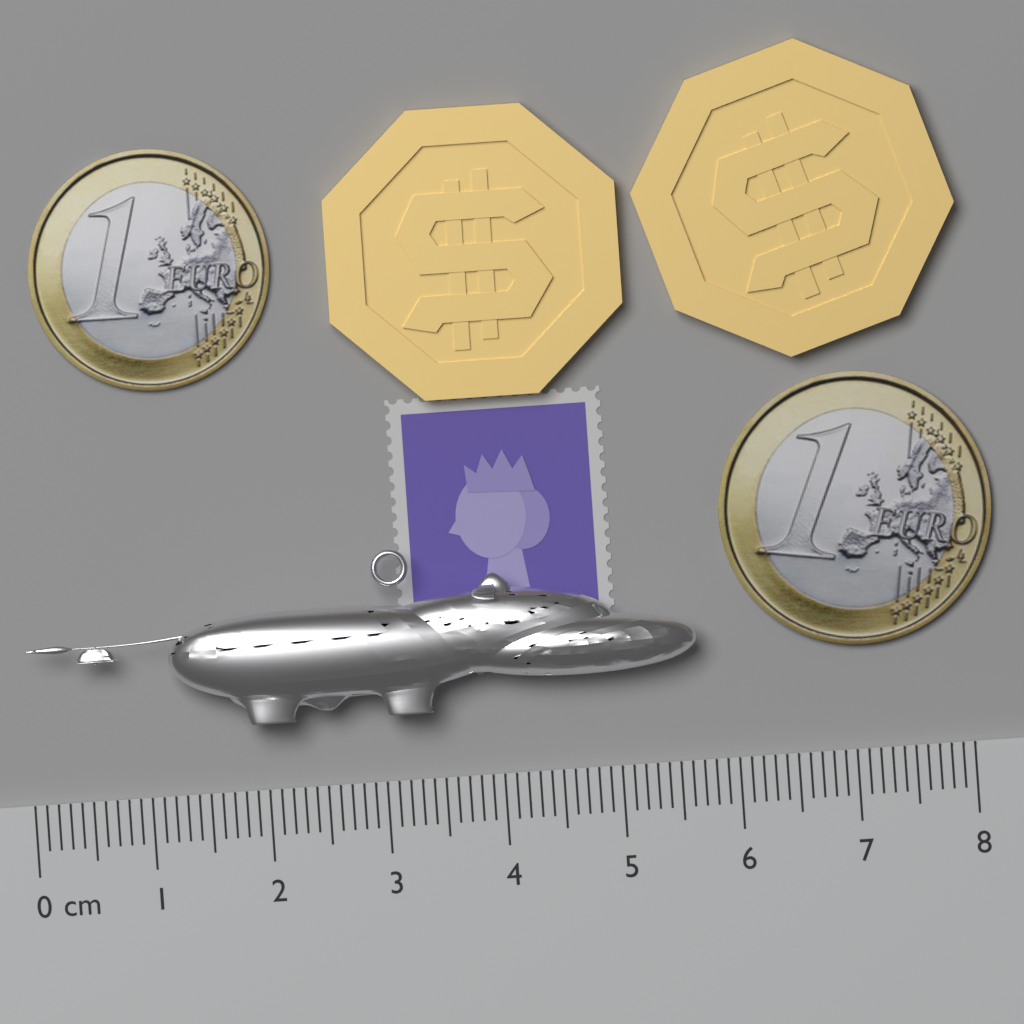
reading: 5.7 cm
